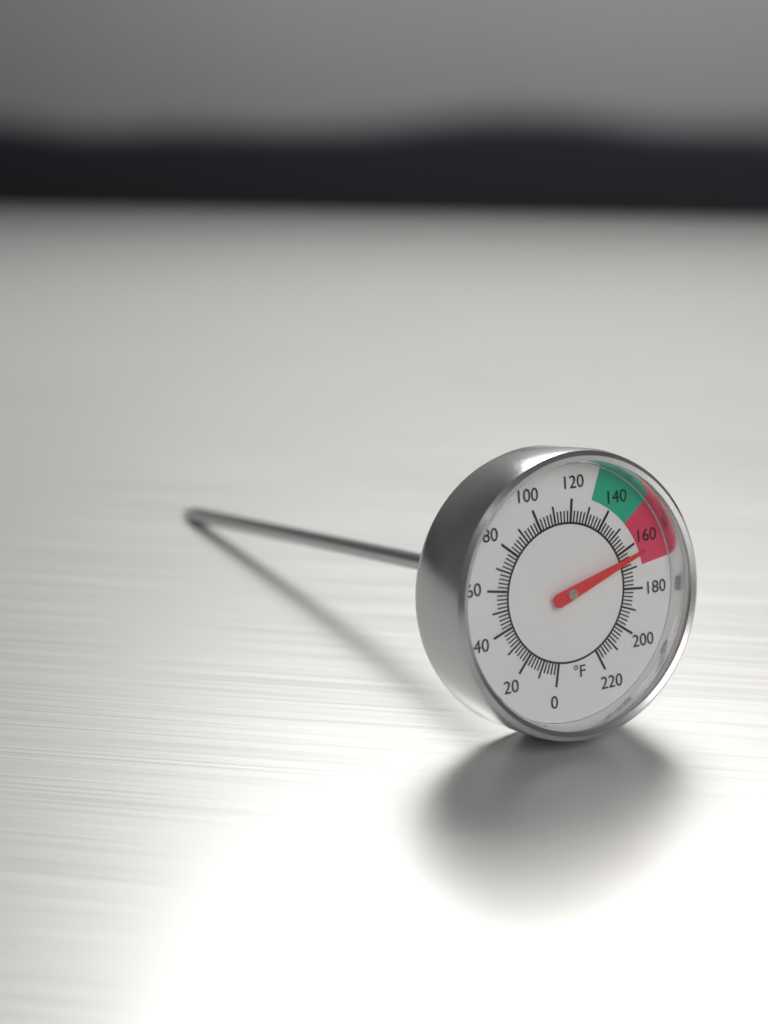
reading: 164 °F
